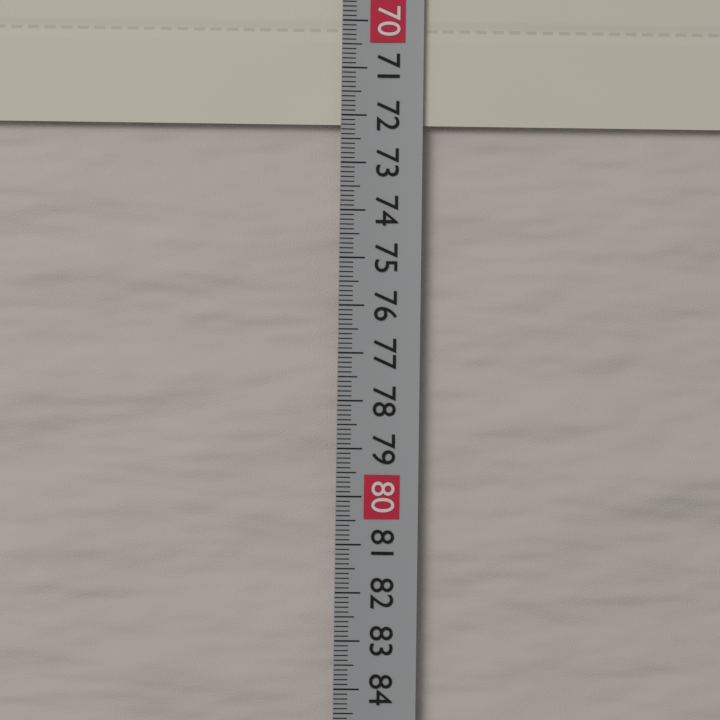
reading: 72.2 cm
